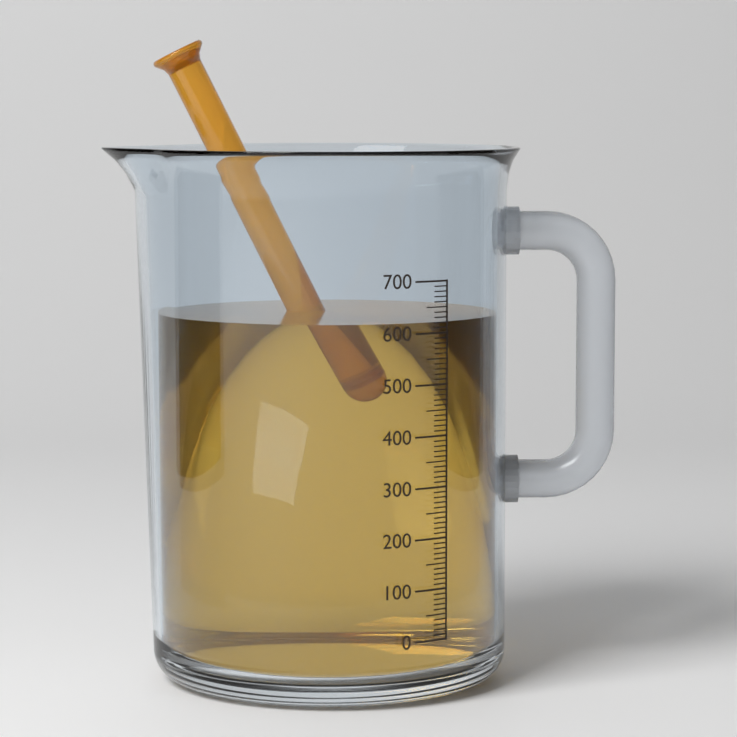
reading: 620 (no unit)
